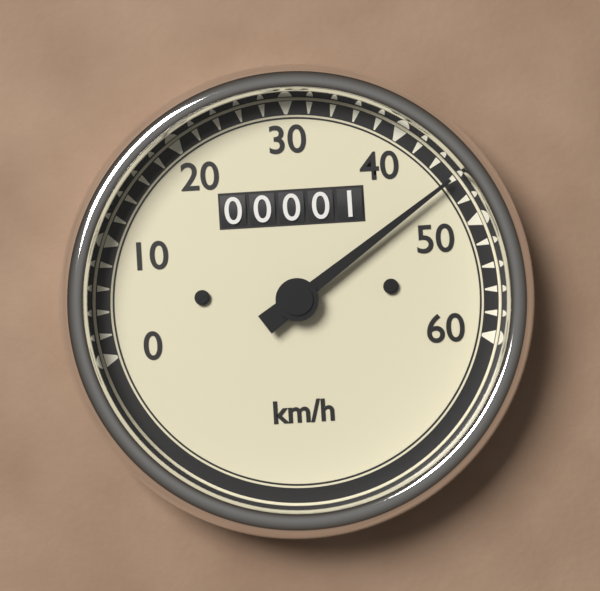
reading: 46 km/h
